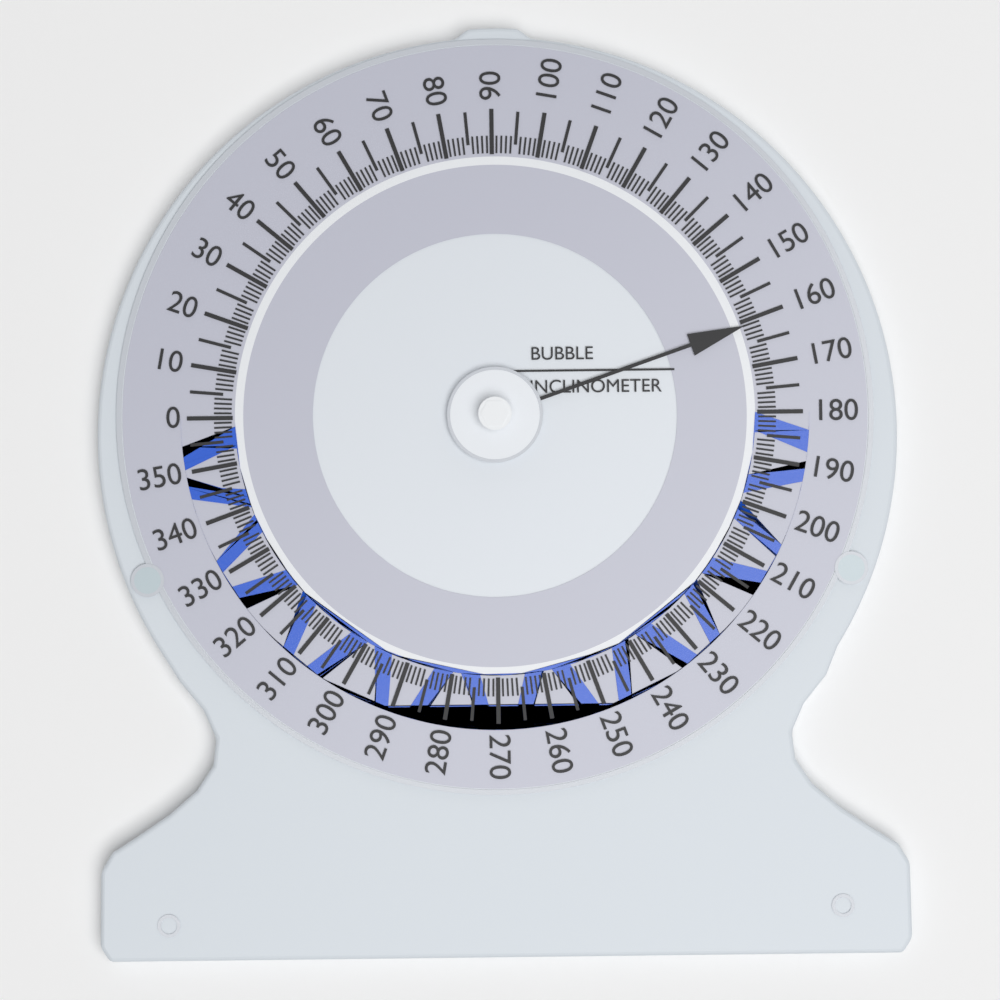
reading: 161 (no unit)
